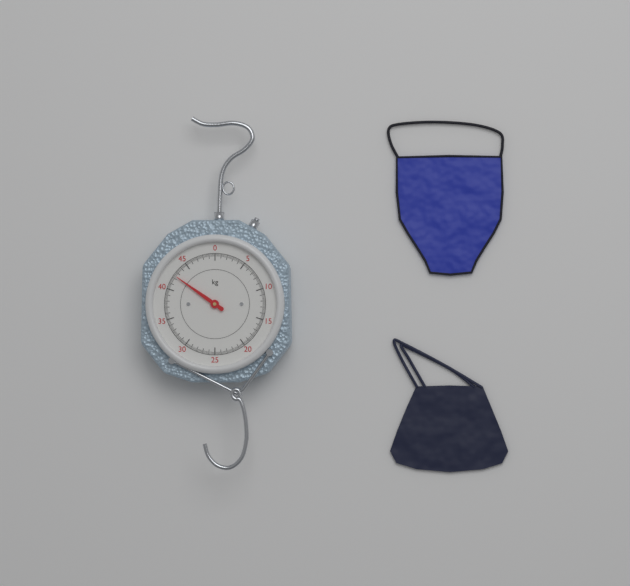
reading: 42.4 kg
